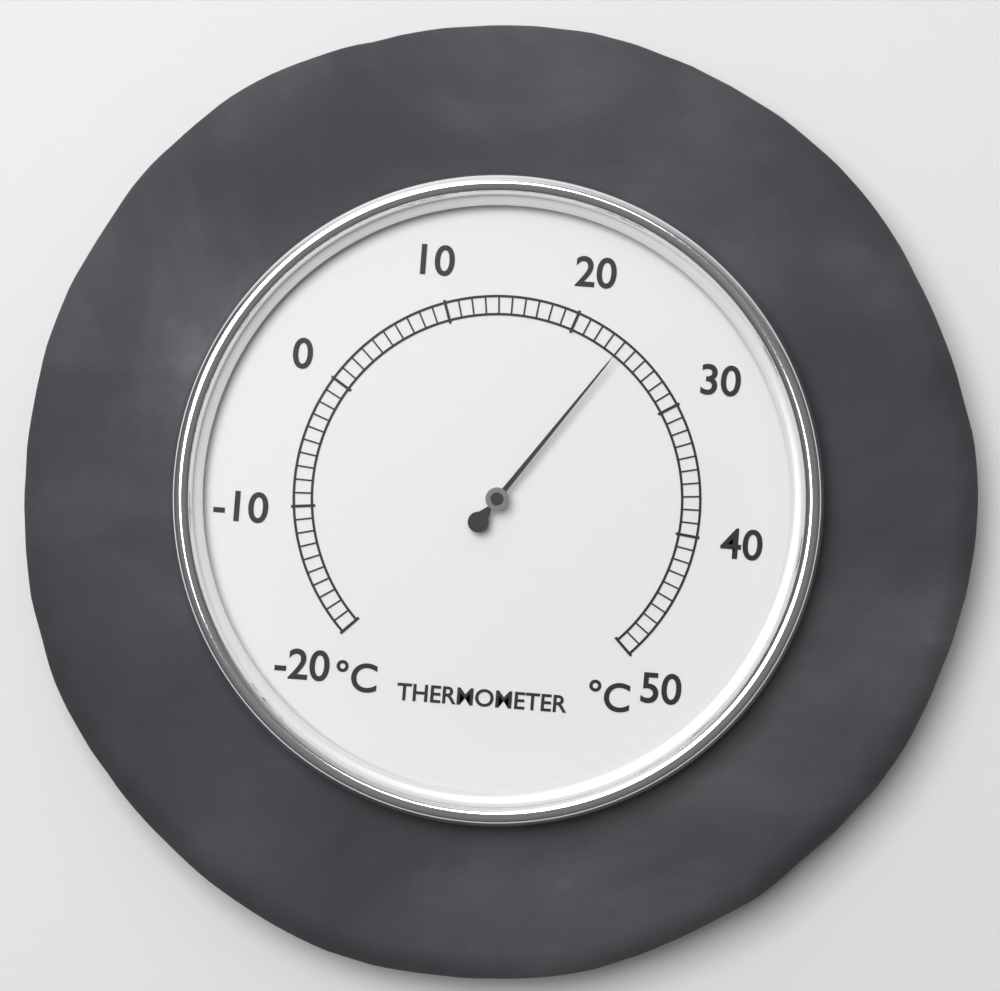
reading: 24 °C
